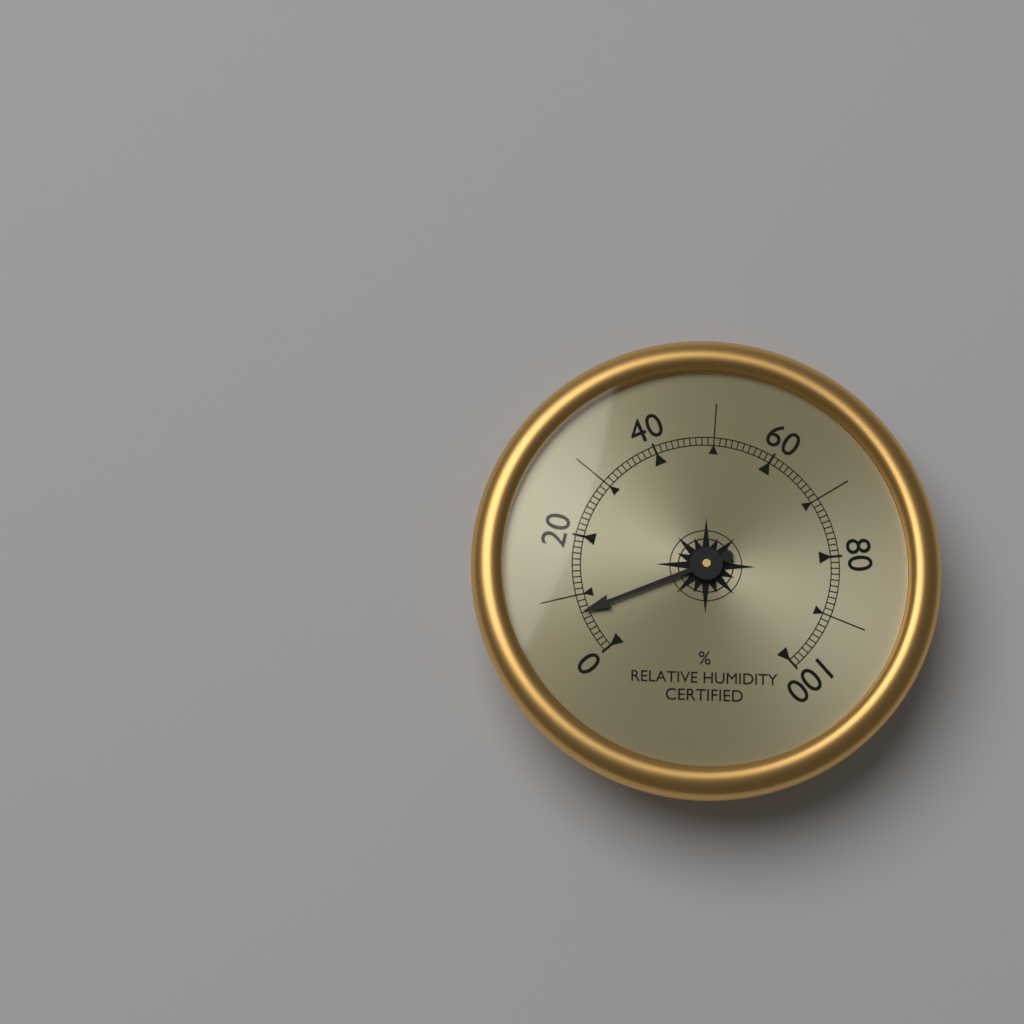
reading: 7 %
